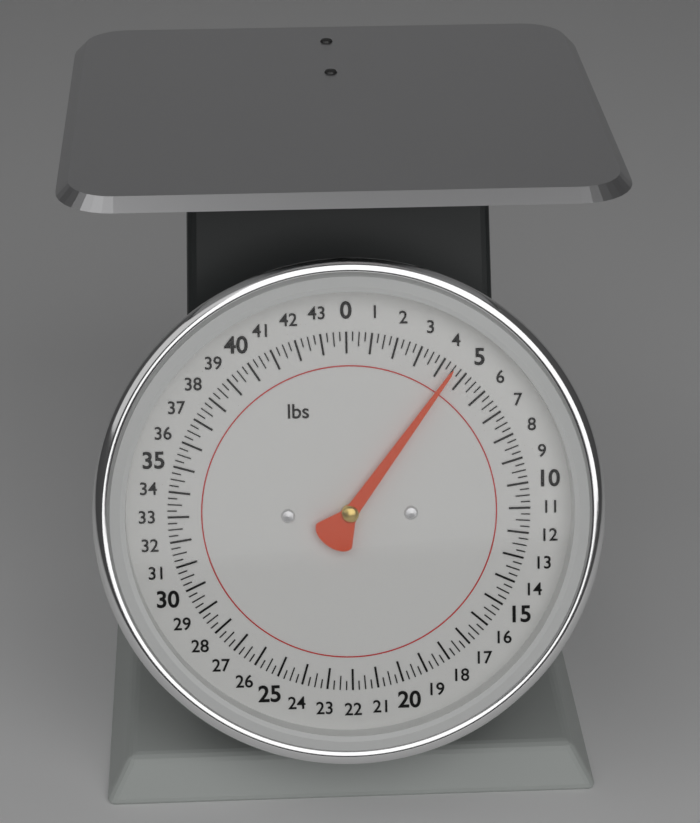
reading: 4.50 lbs
